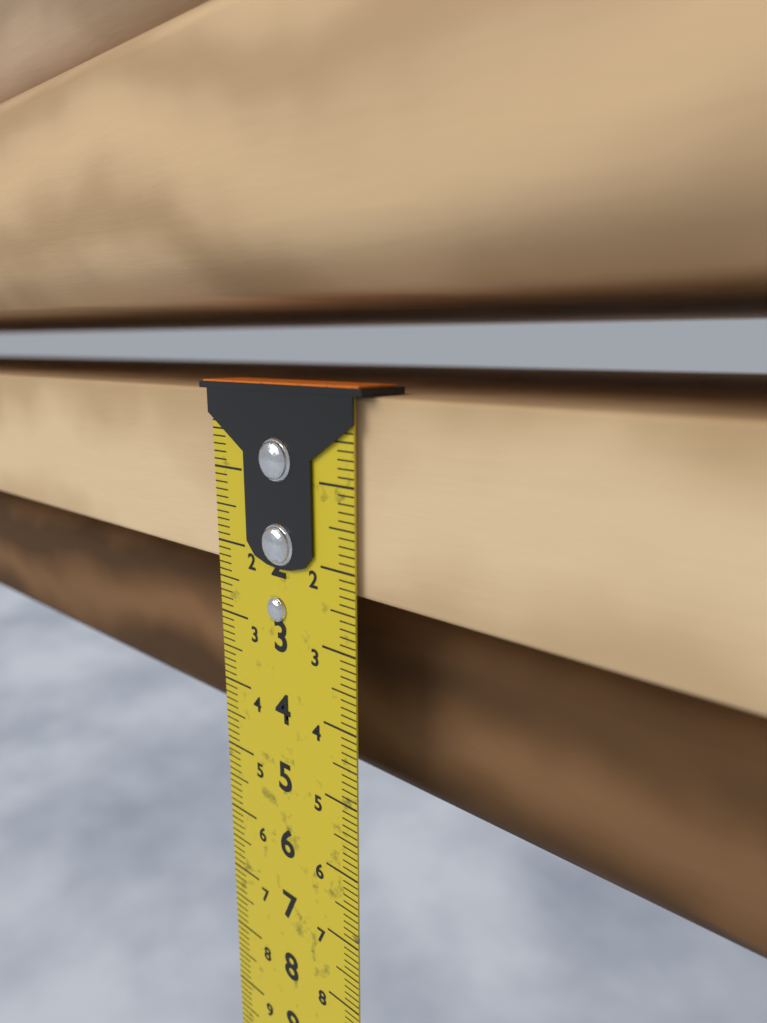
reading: 2.3 cm
